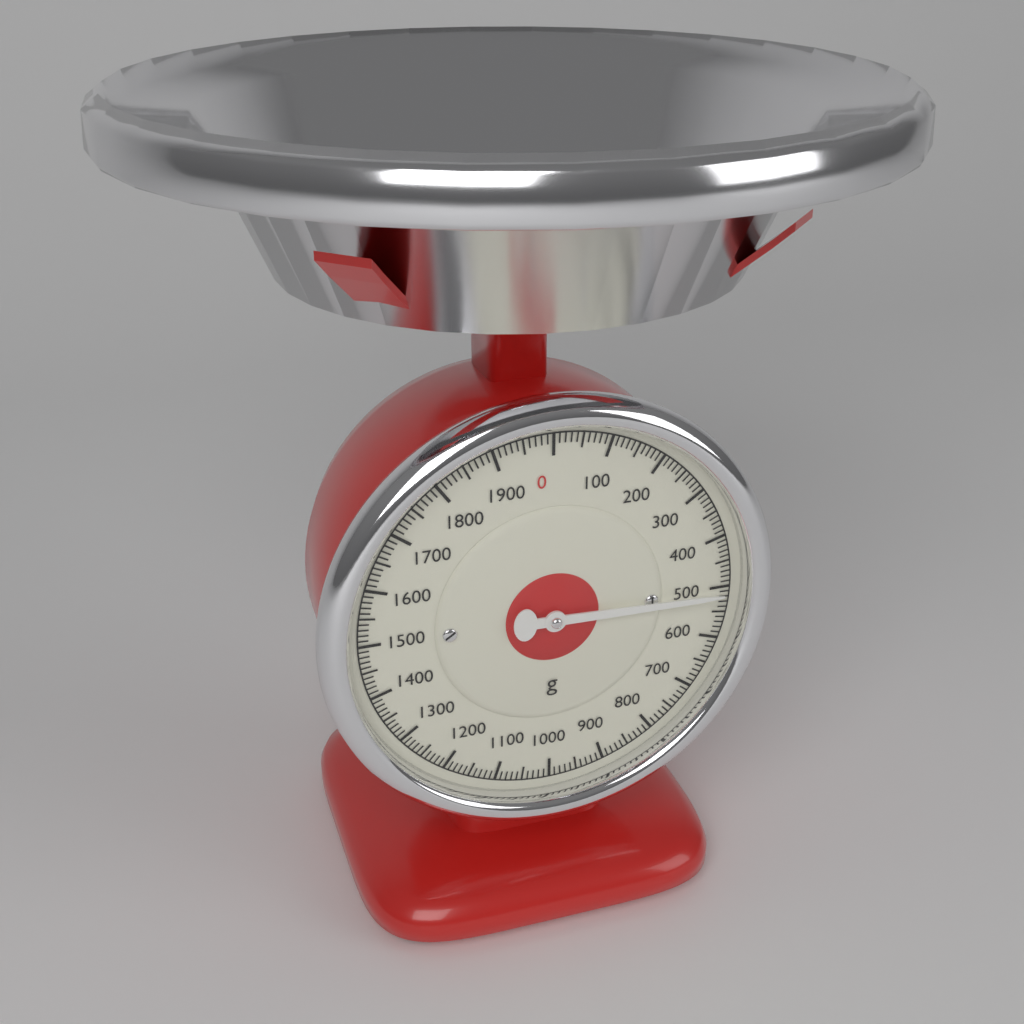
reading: 510 g
